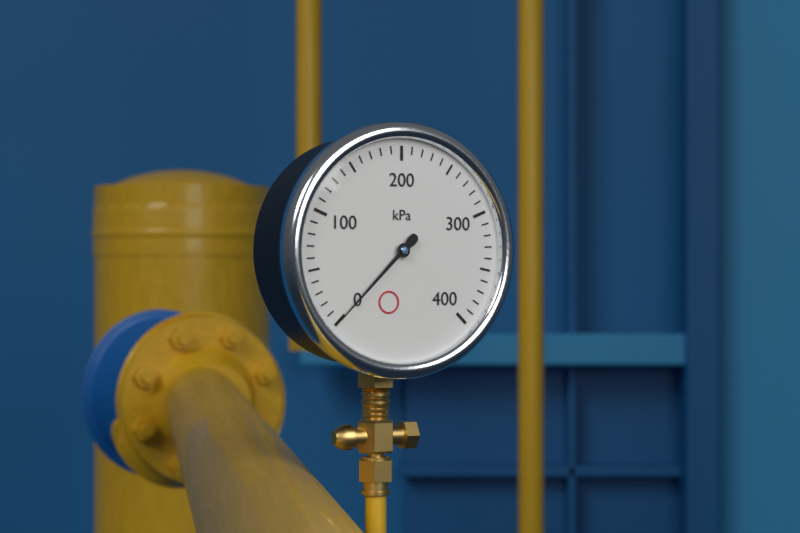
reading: 0 kPa
